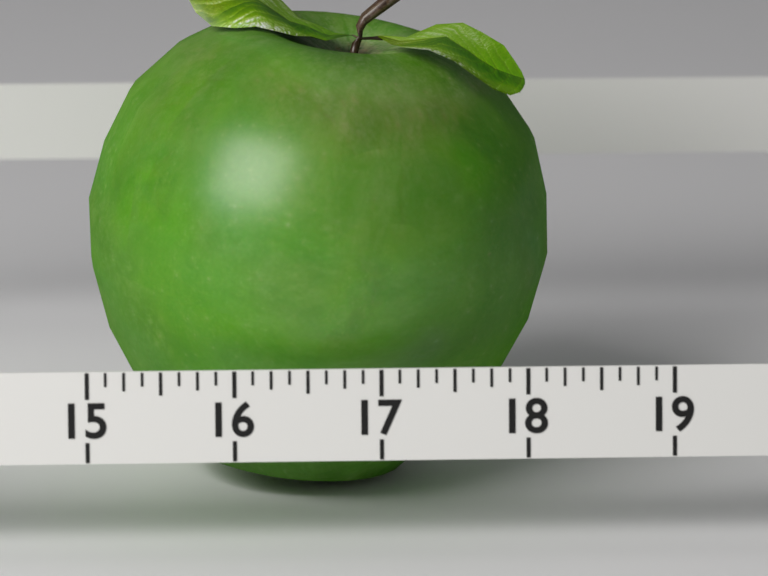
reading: 18.250 (no unit)
